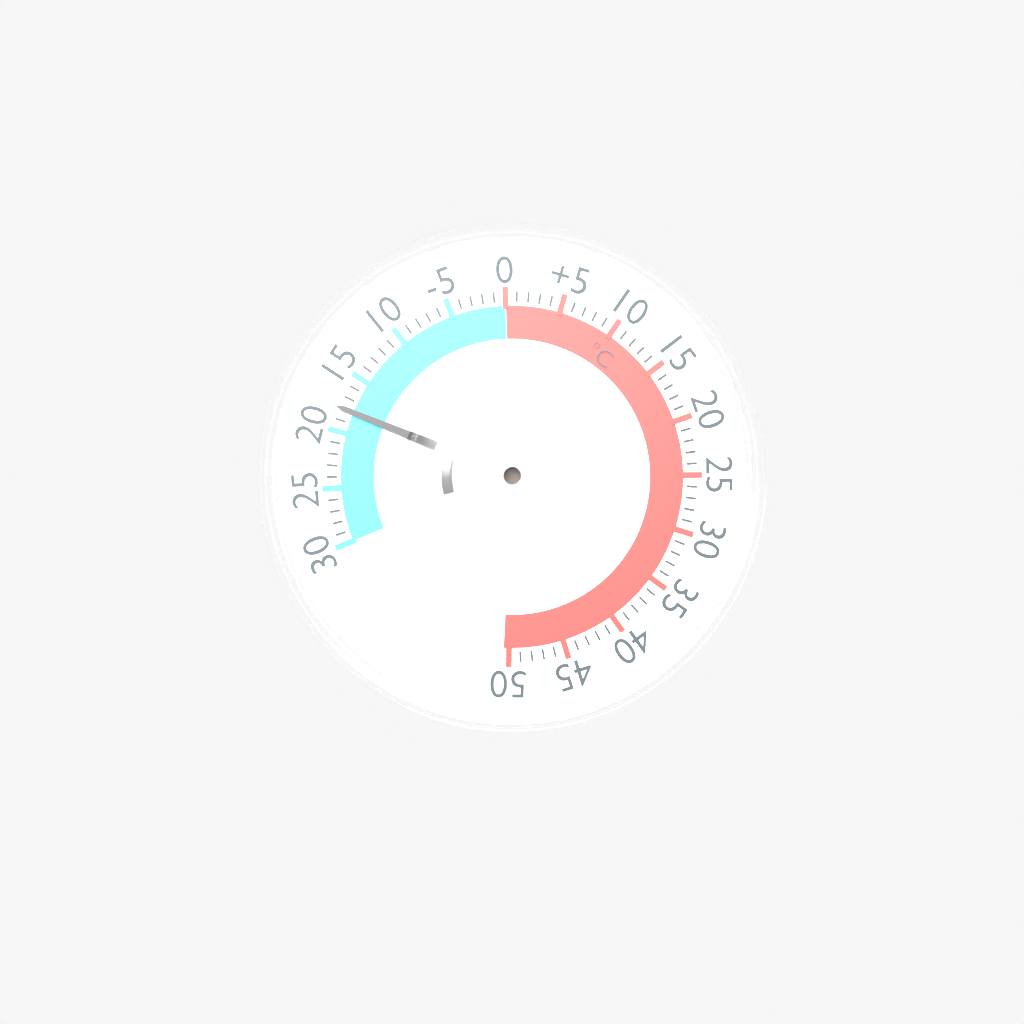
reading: -18 °C
